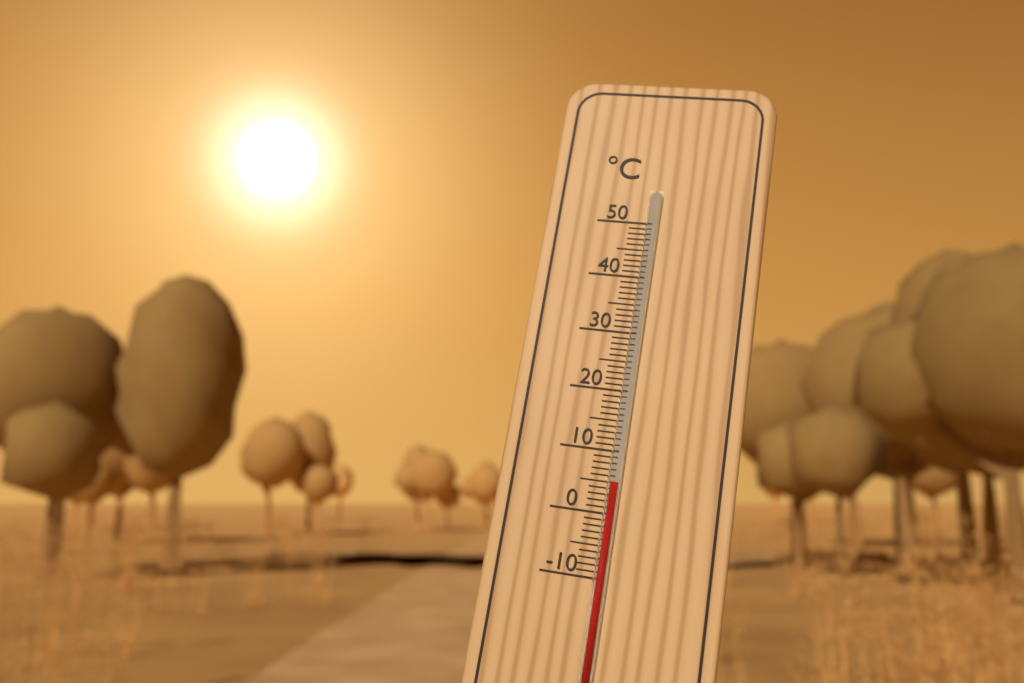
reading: 5 °C
